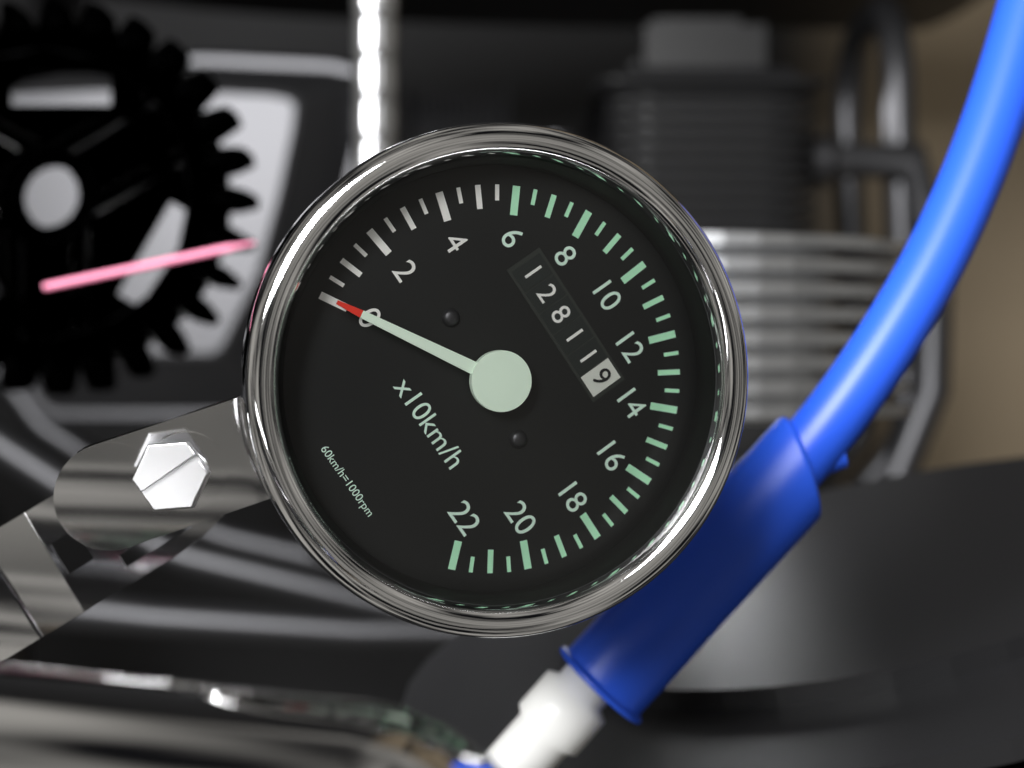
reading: 0 km/h
